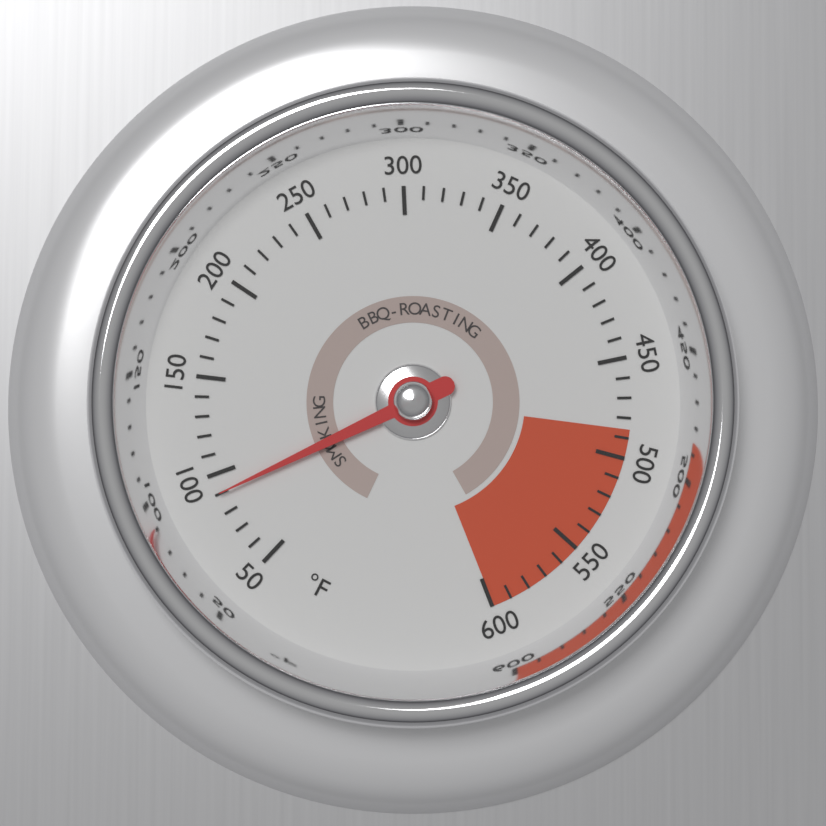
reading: 90 °F
